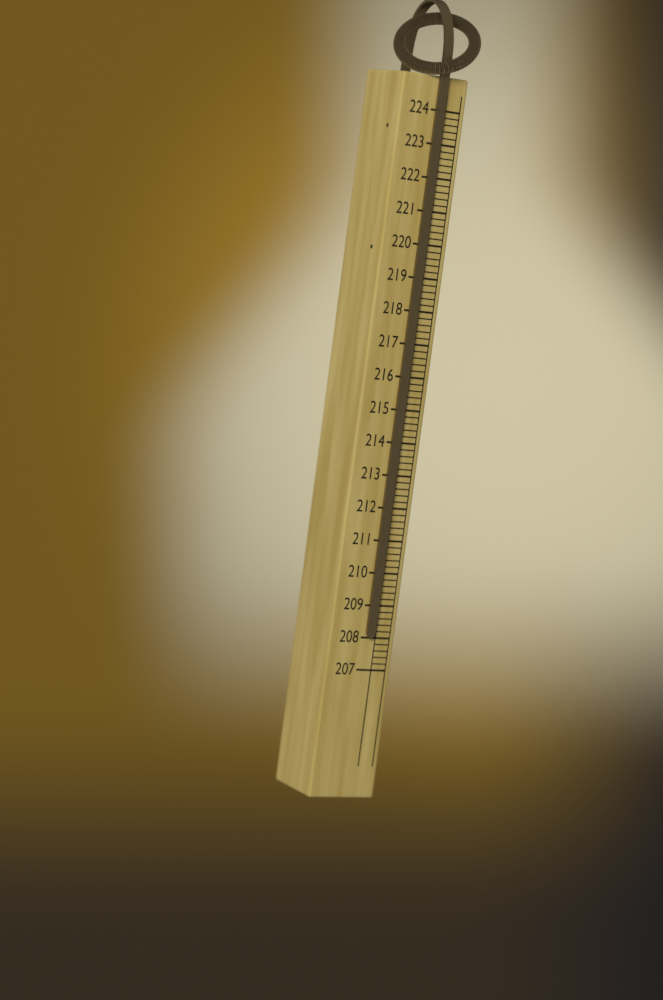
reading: 208.0 (no unit)
